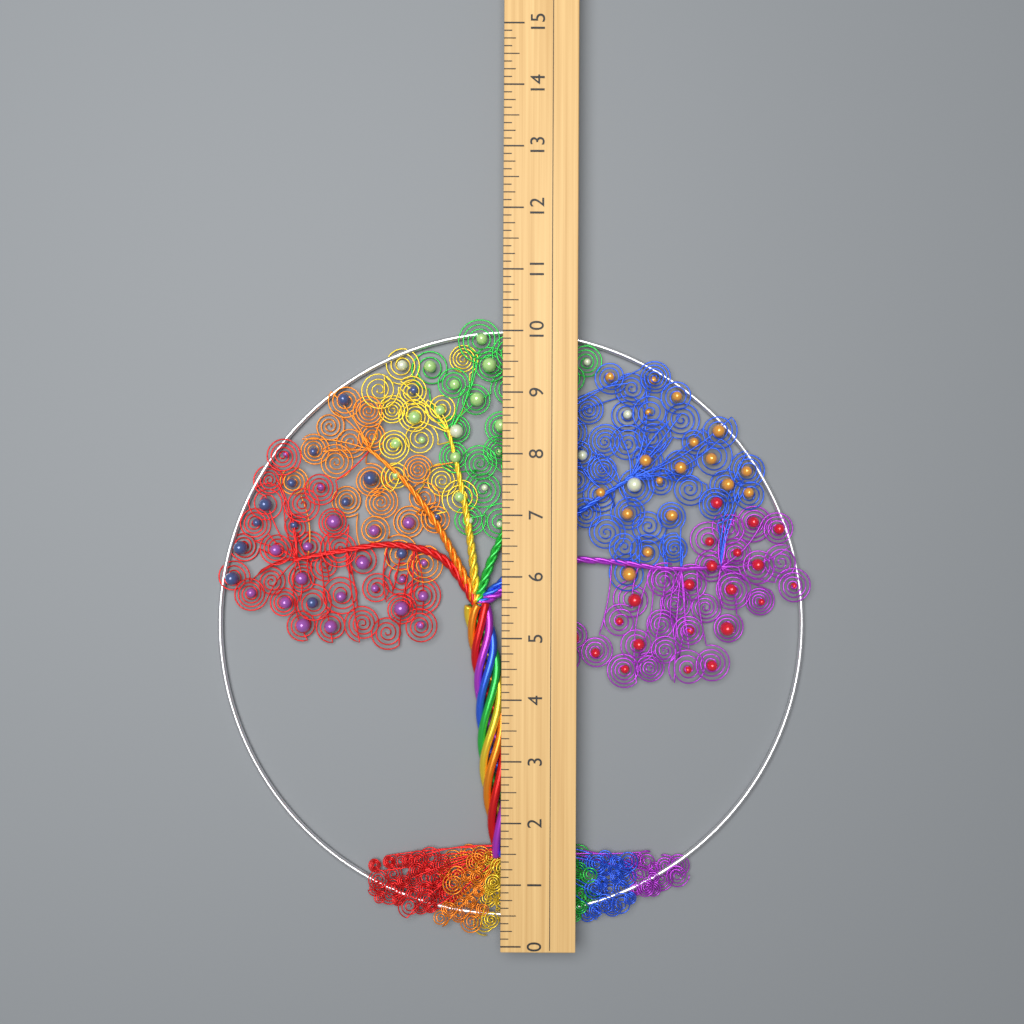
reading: 10.250 (no unit)
